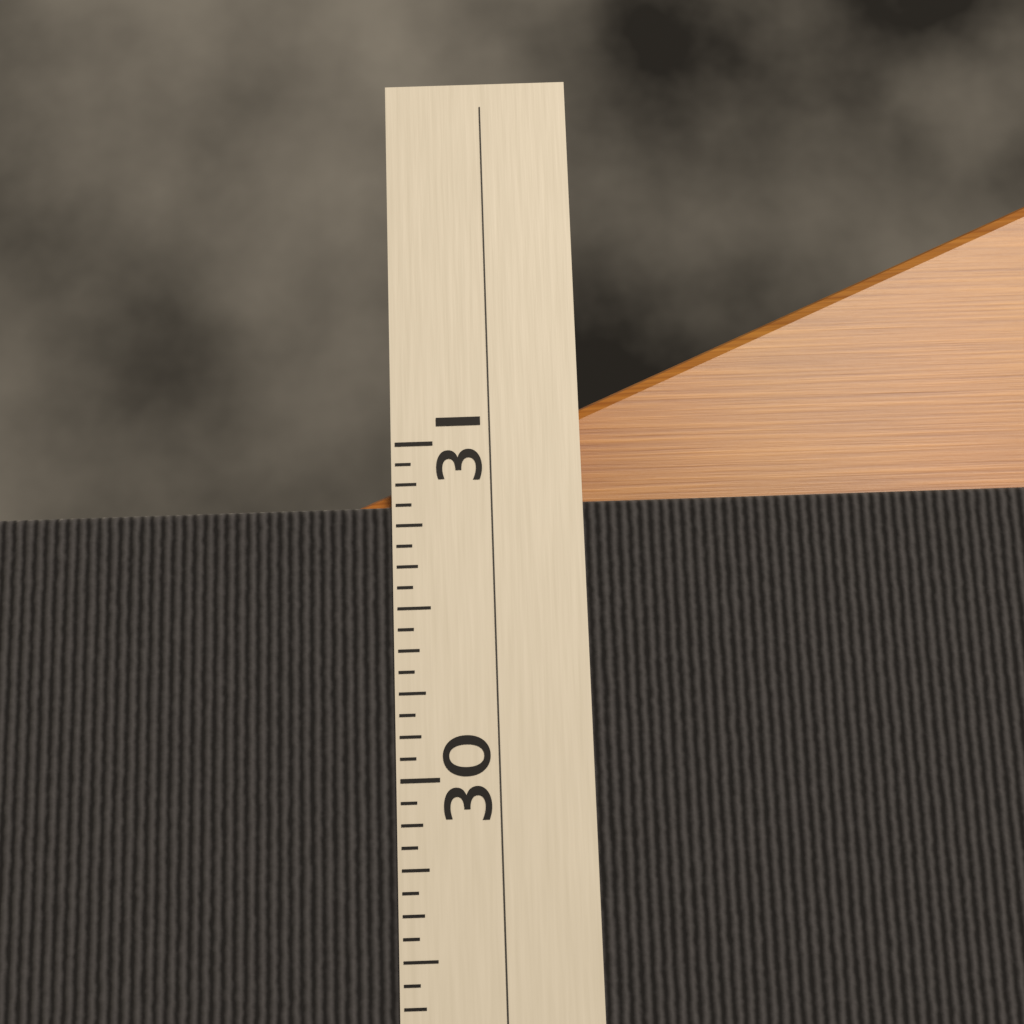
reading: 30.8125 (no unit)
